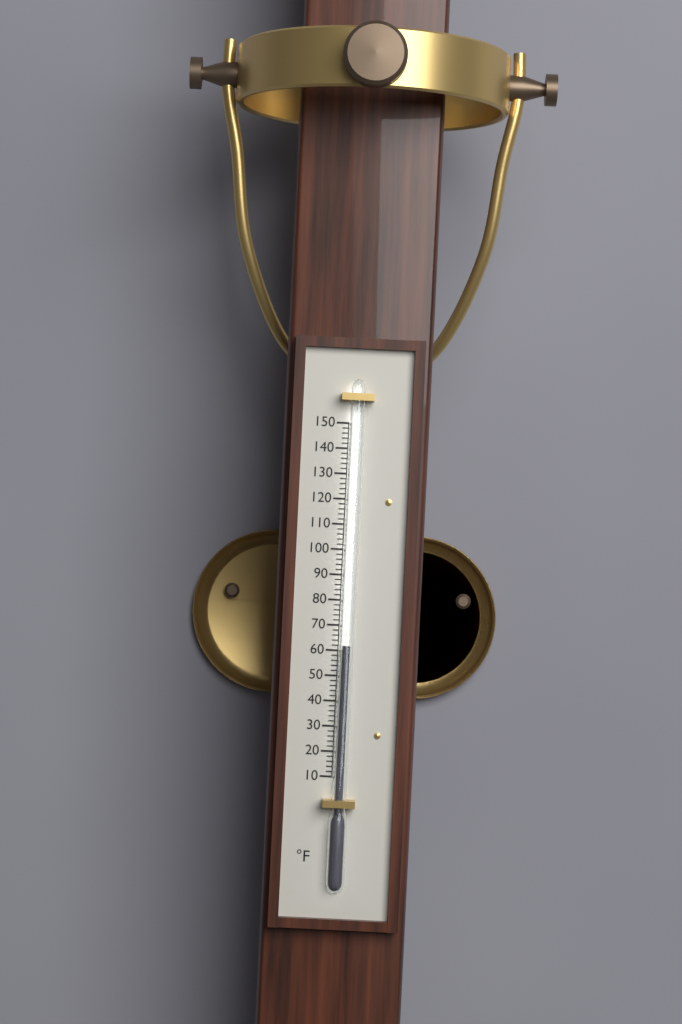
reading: 62 °F
